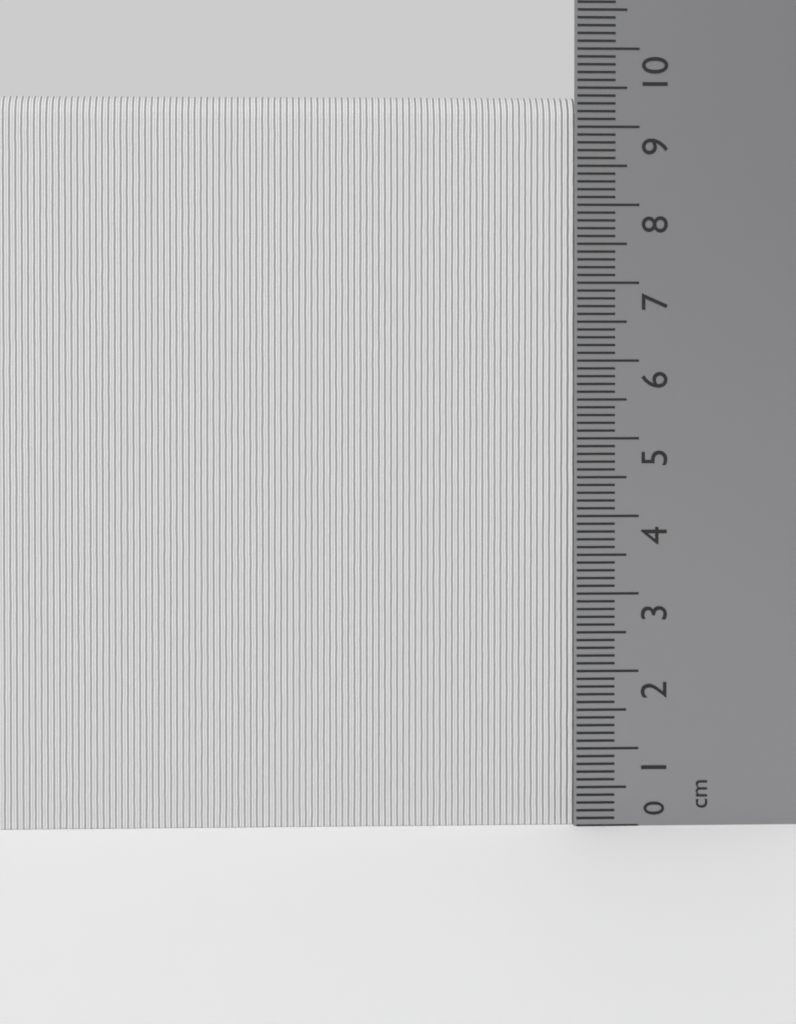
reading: 9.4 cm
